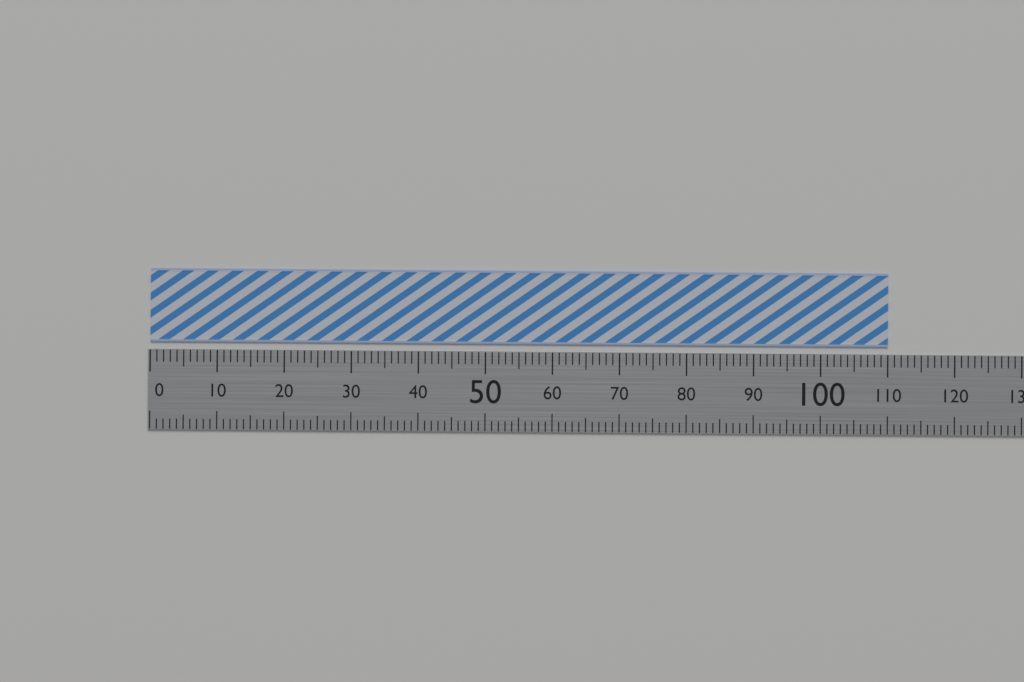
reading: 110 (no unit)
